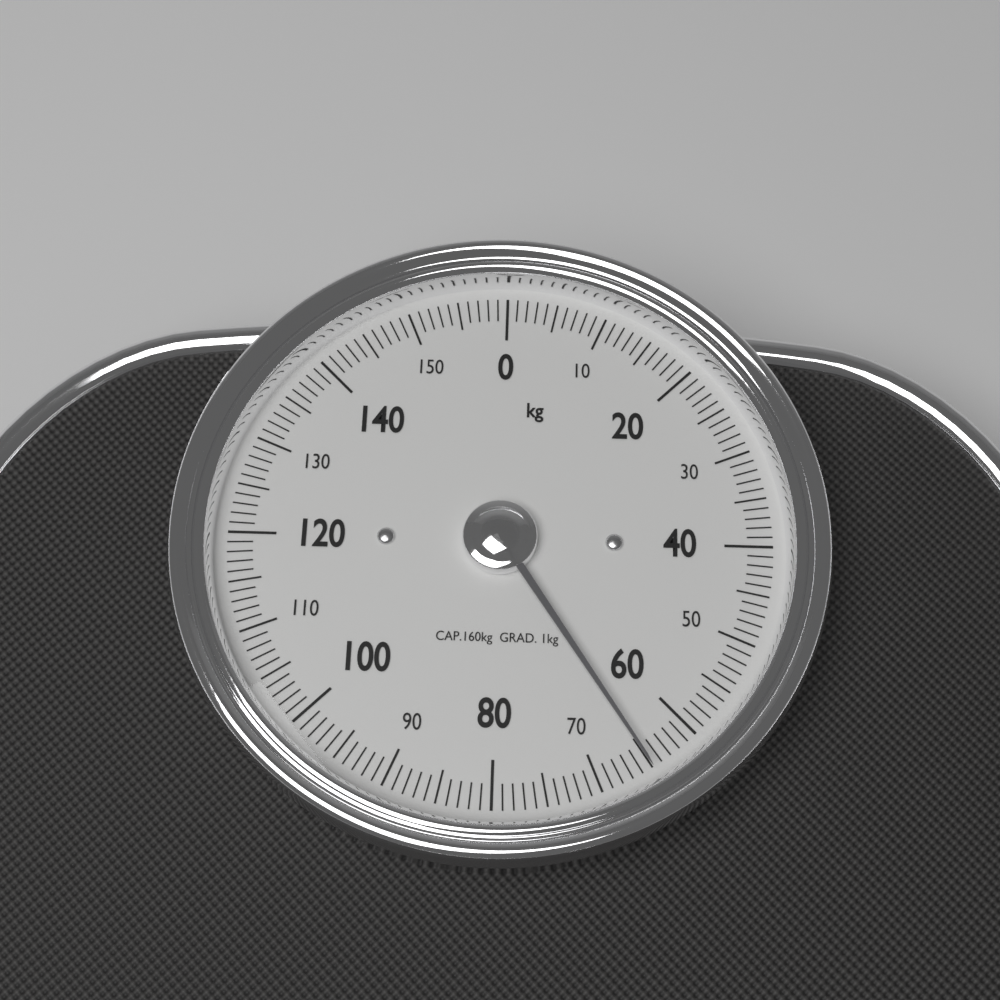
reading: 65 kg
